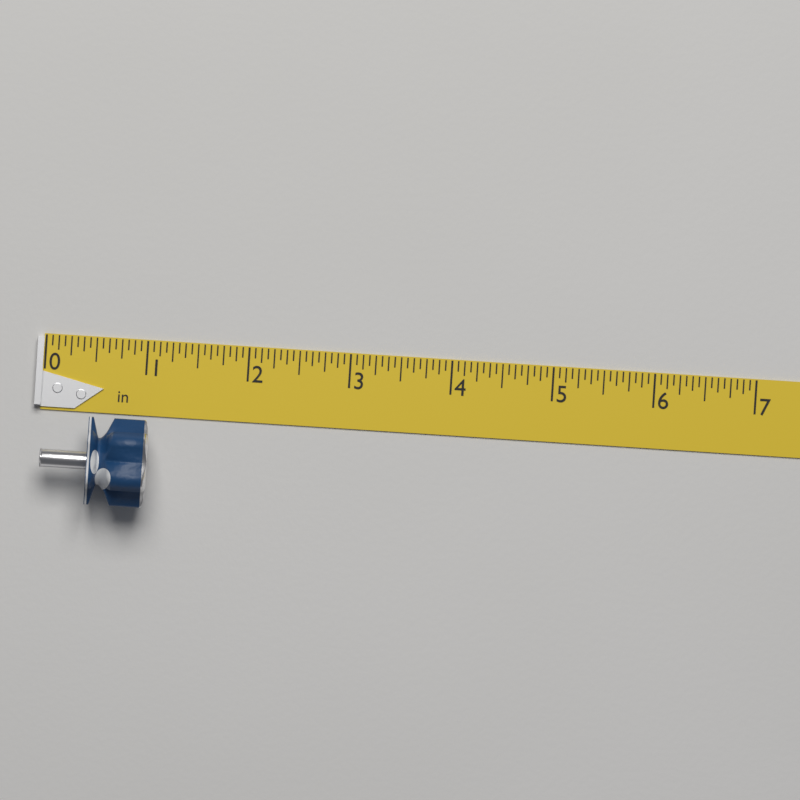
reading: 1.0625 in
